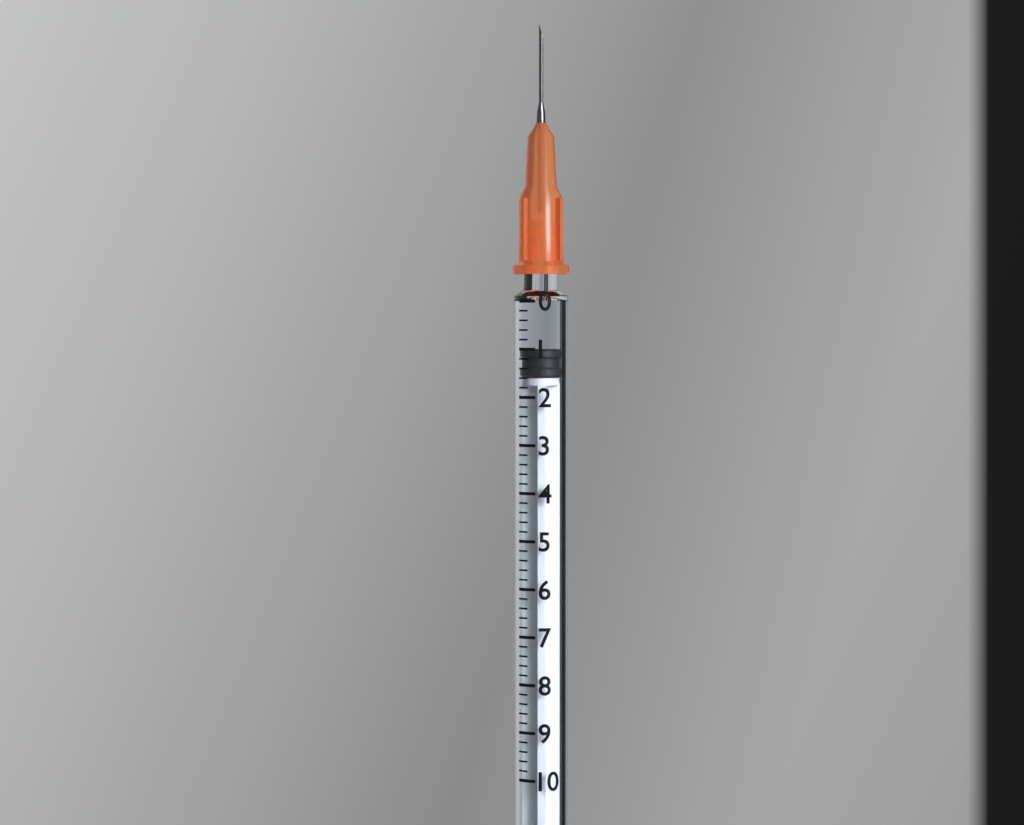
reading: 1.0 (no unit)
